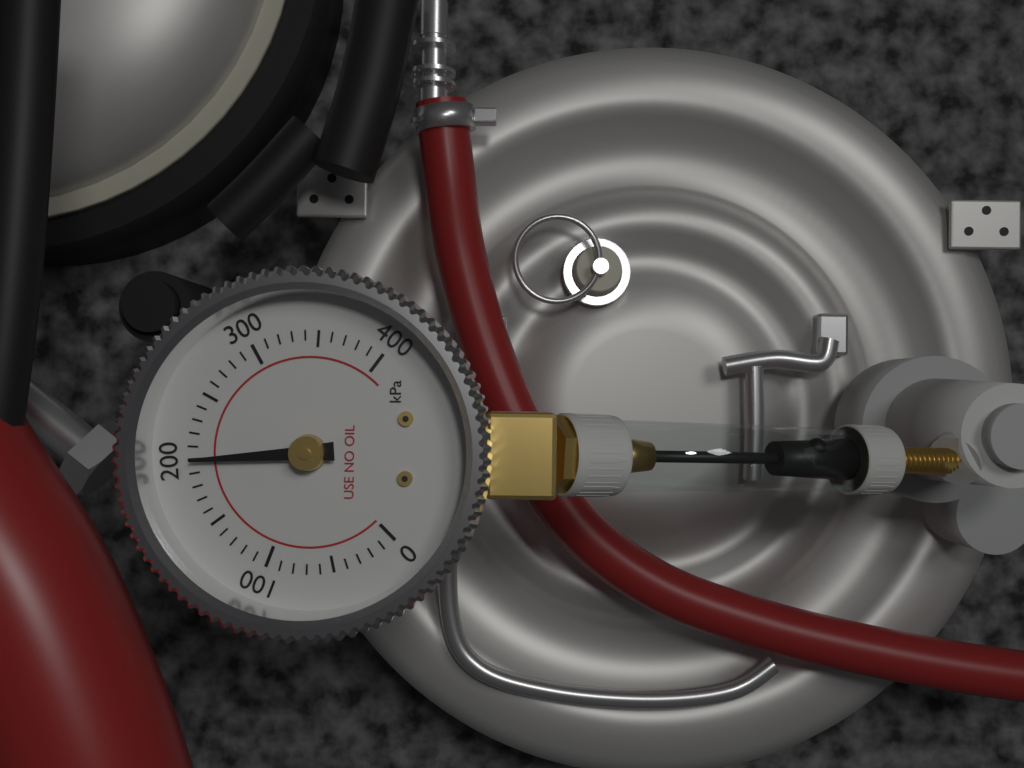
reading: 200 kPa
